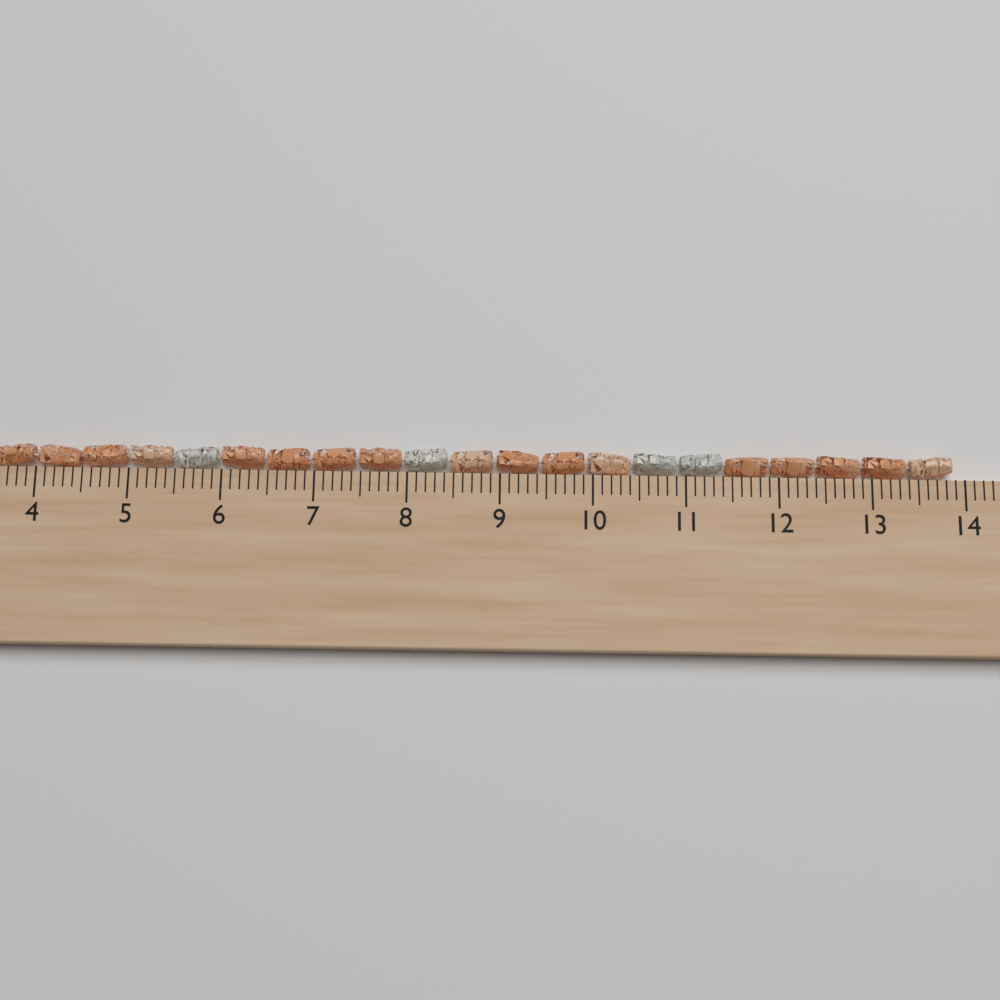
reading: 13.9 cm
